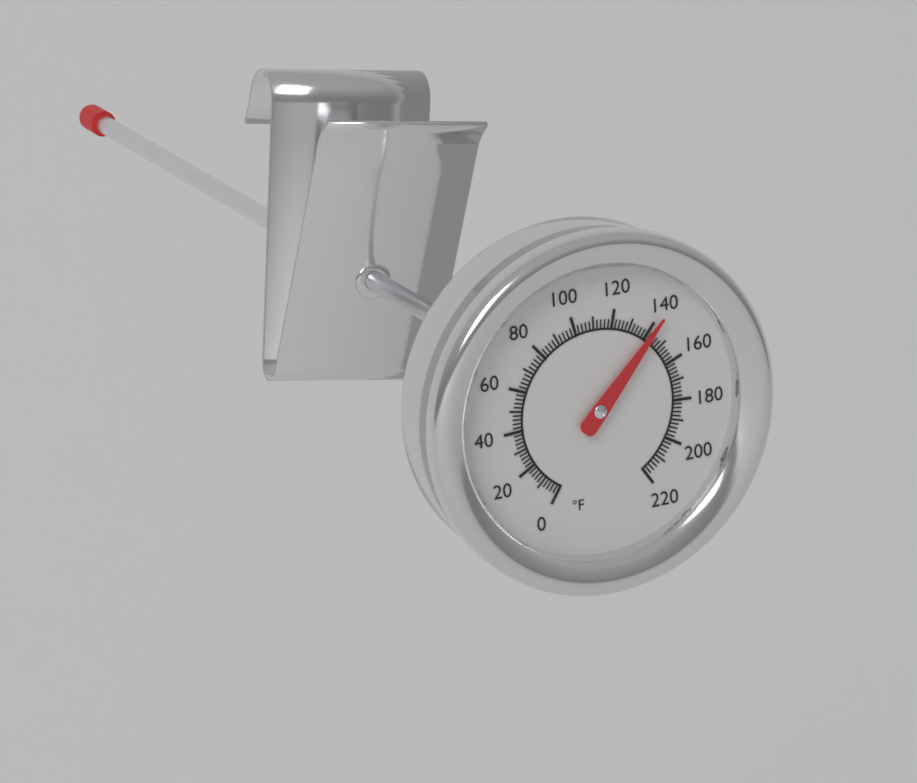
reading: 142 °F
